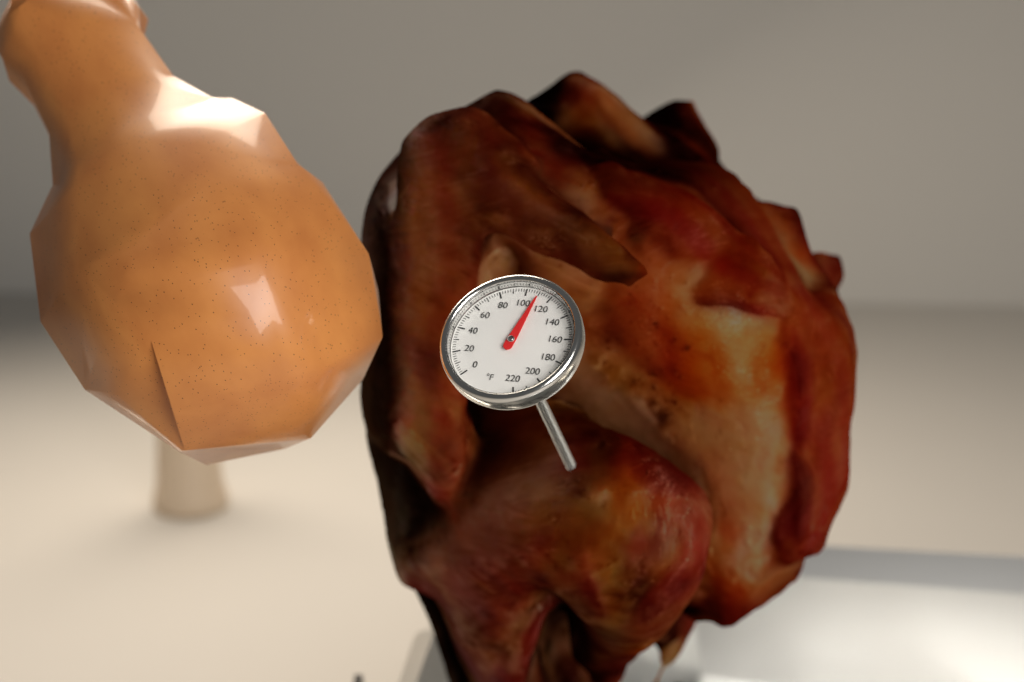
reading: 110 °F
